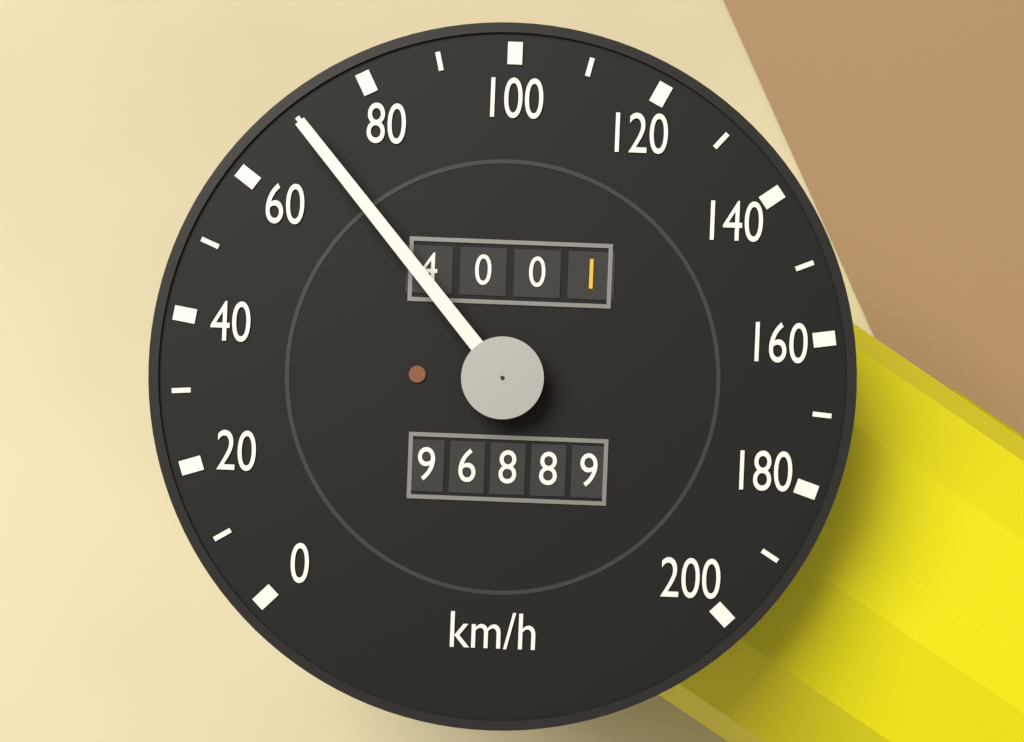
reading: 70 km/h
